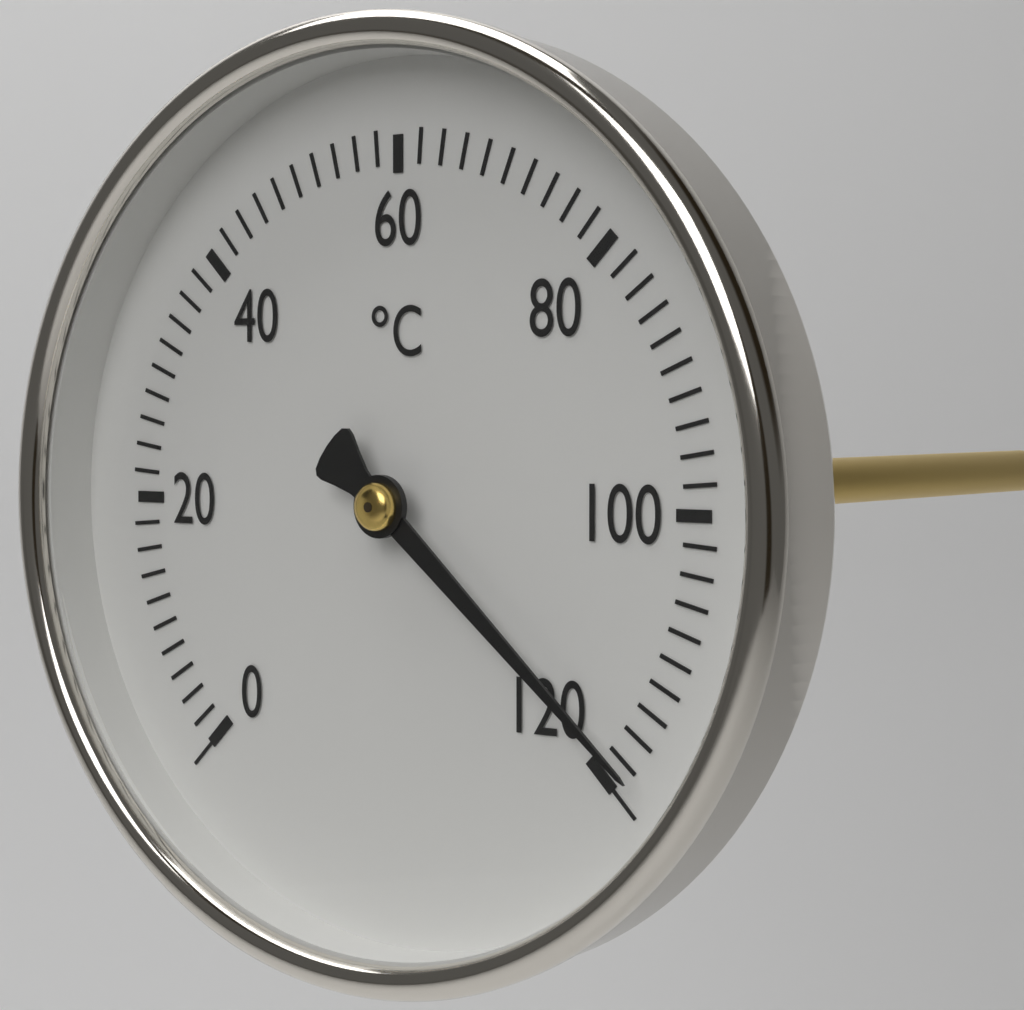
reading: 118 °C
